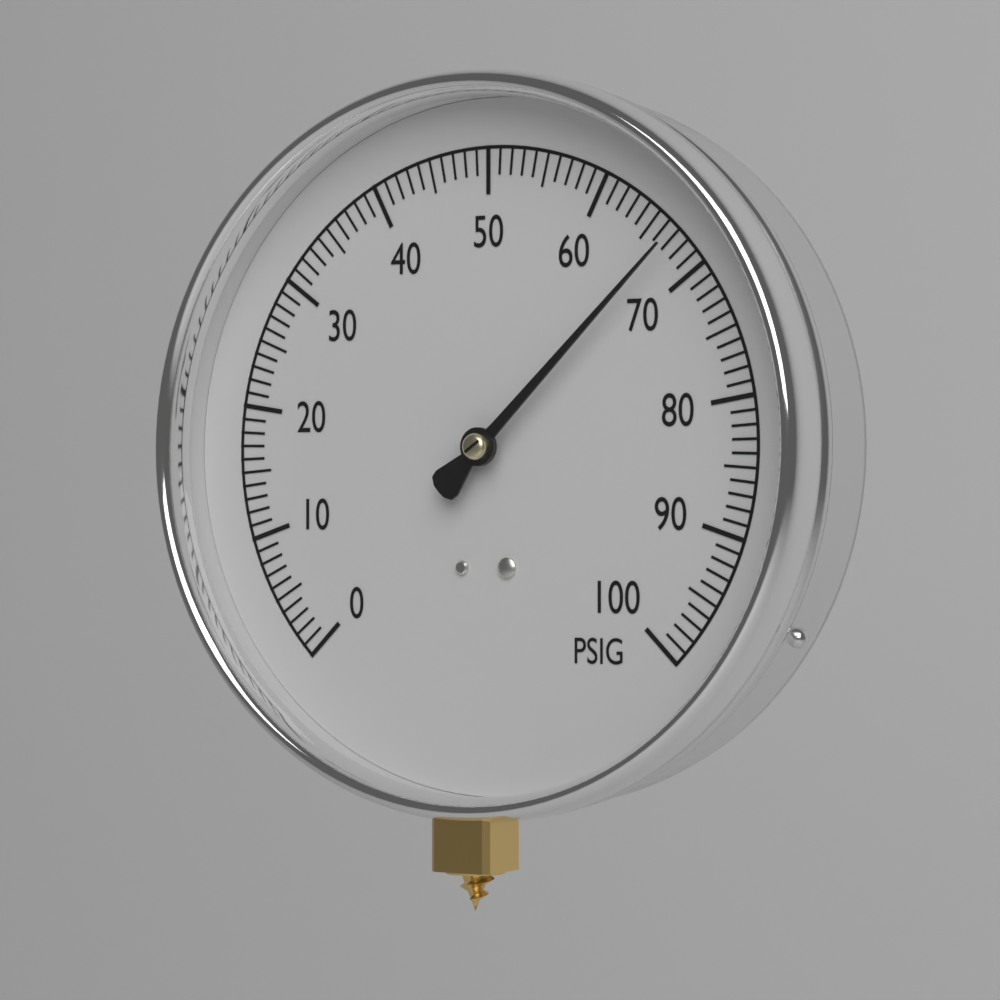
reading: 67 PSIG
